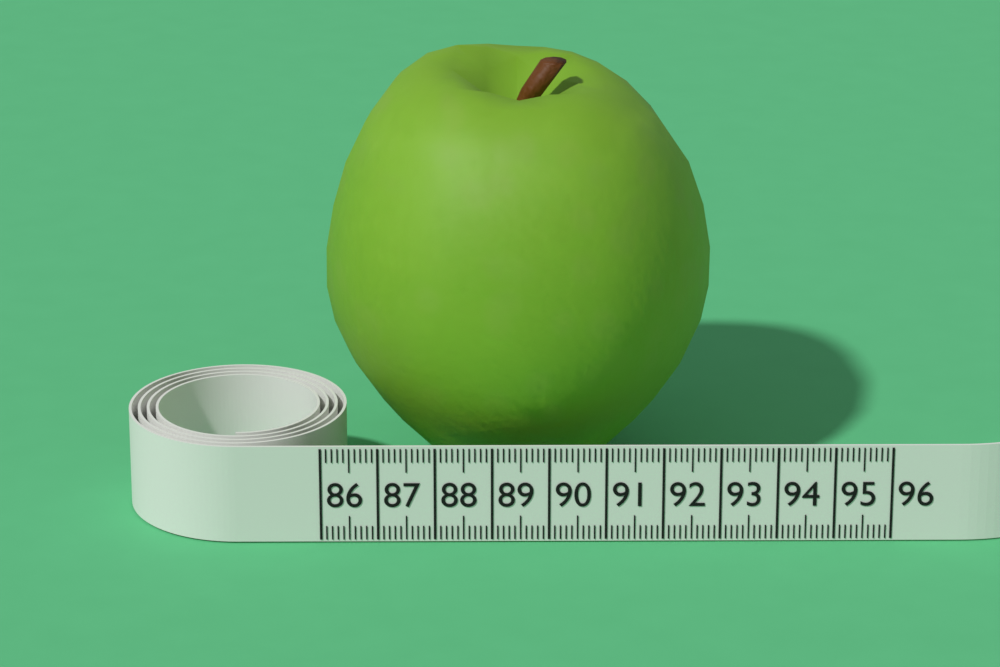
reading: 93.0 (no unit)
